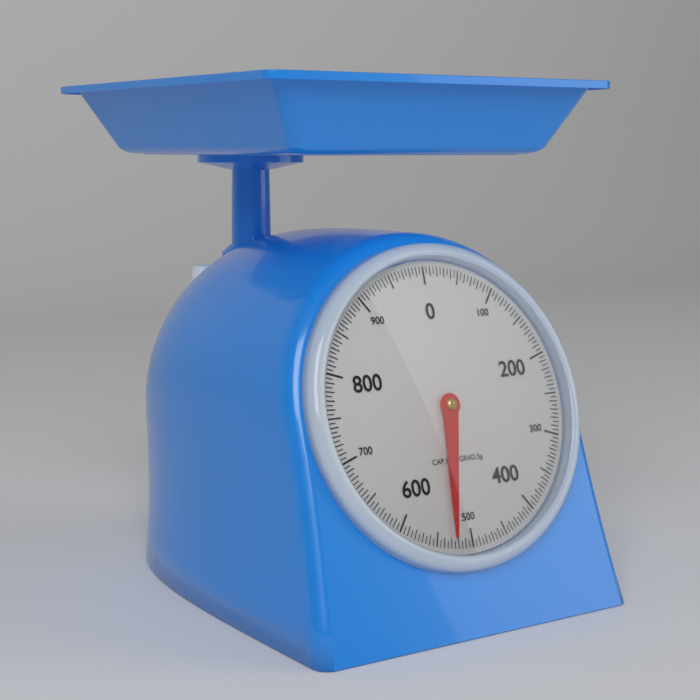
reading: 525 g
